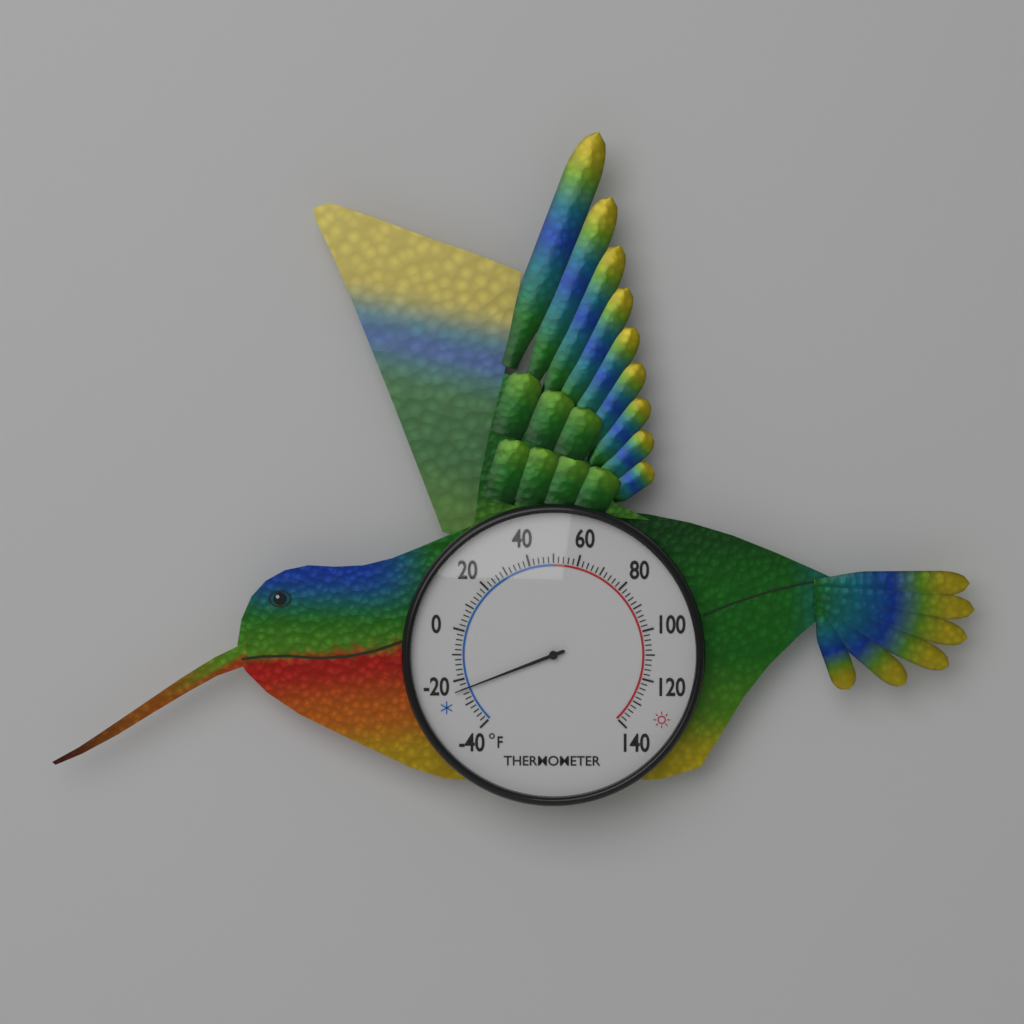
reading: -24 °F
